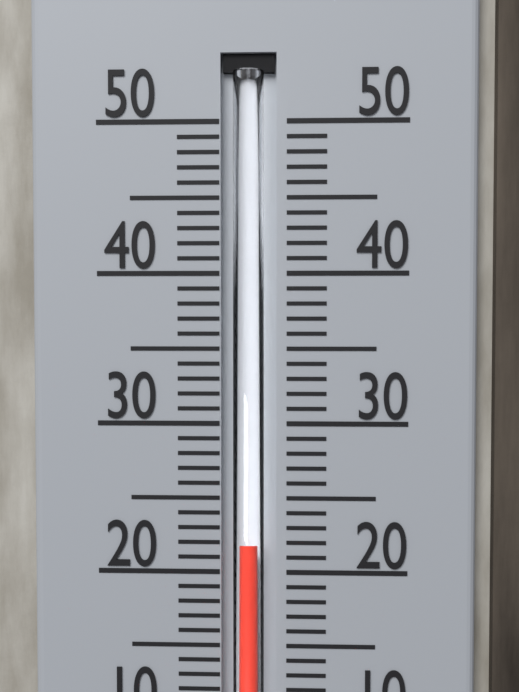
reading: 22 °C
